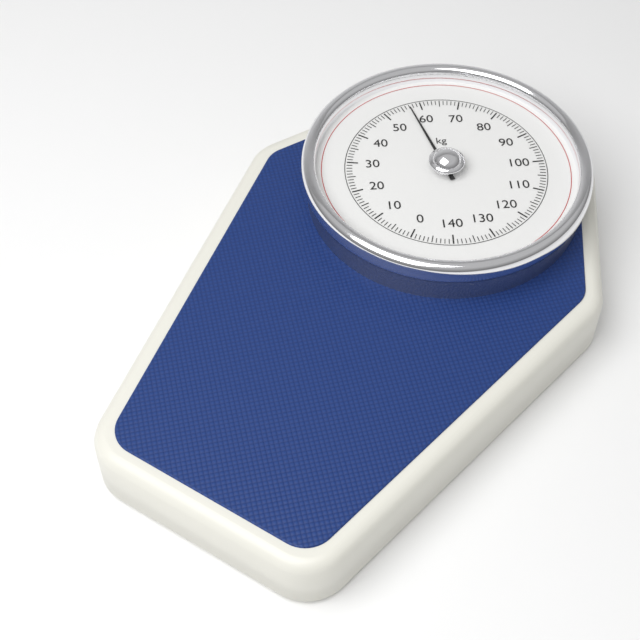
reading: 57 kg
